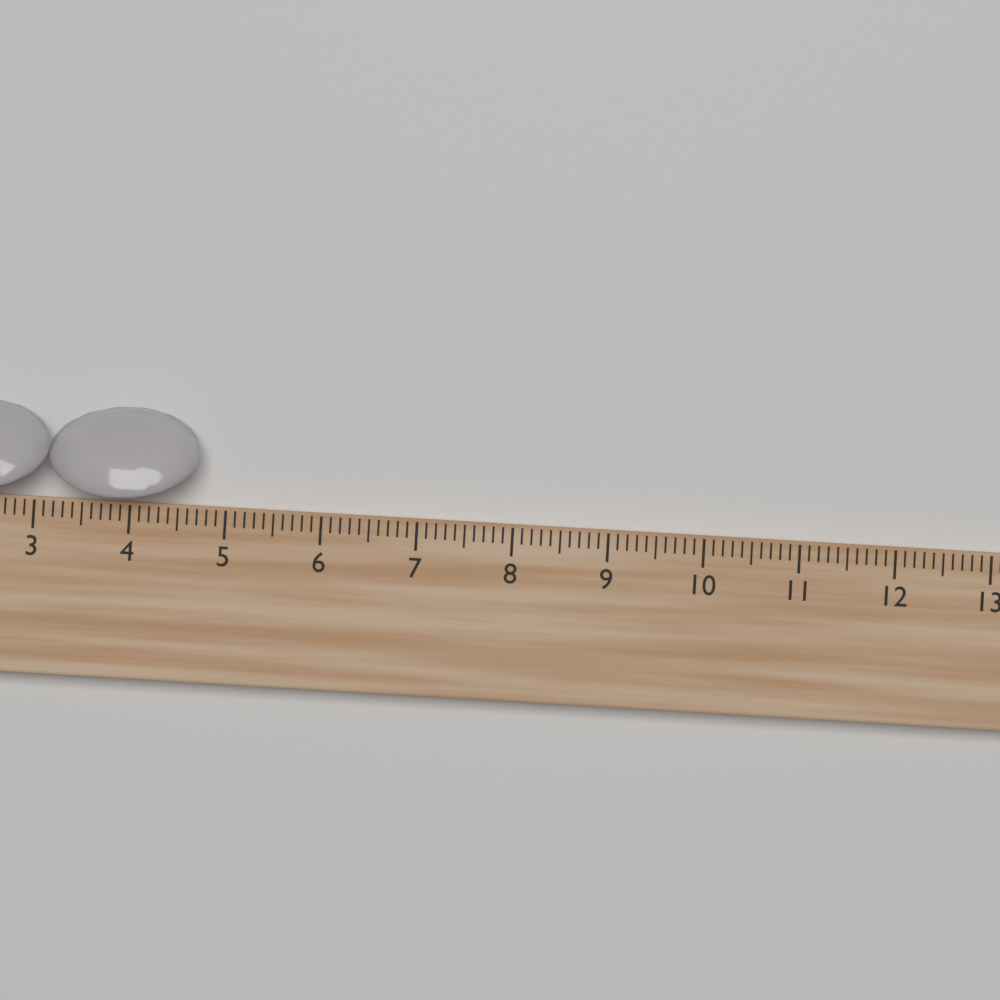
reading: 4.7 cm
